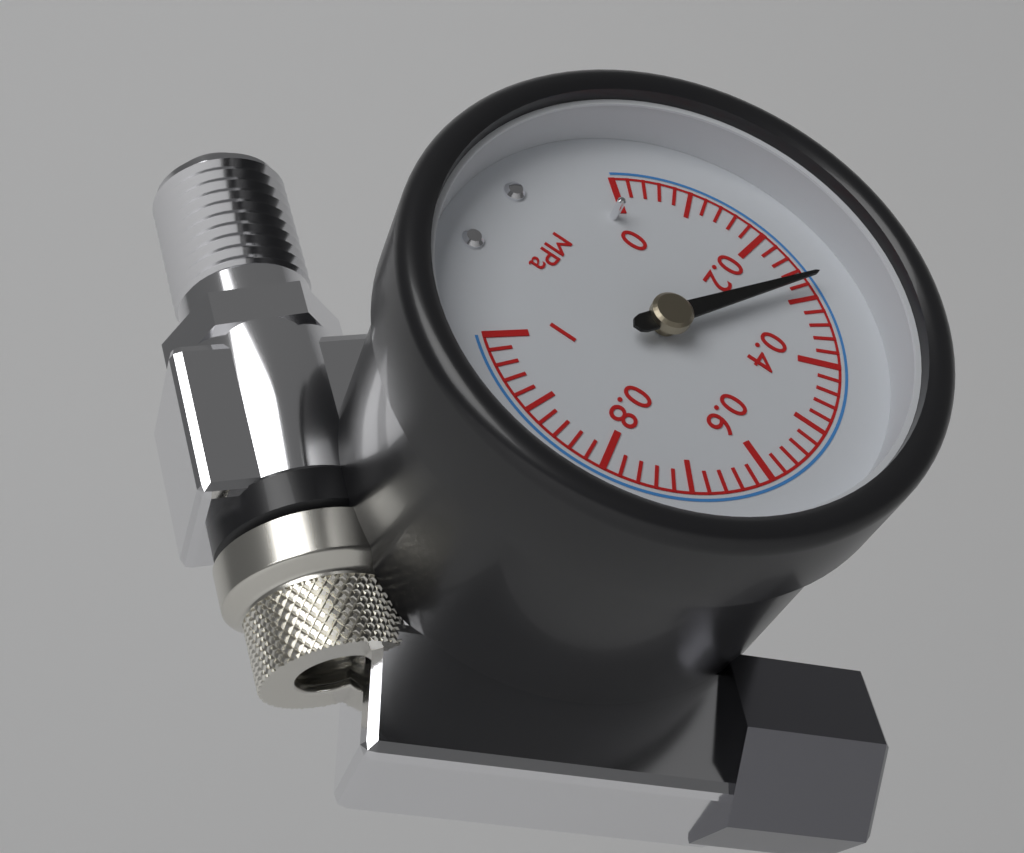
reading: 0.28 MPa
